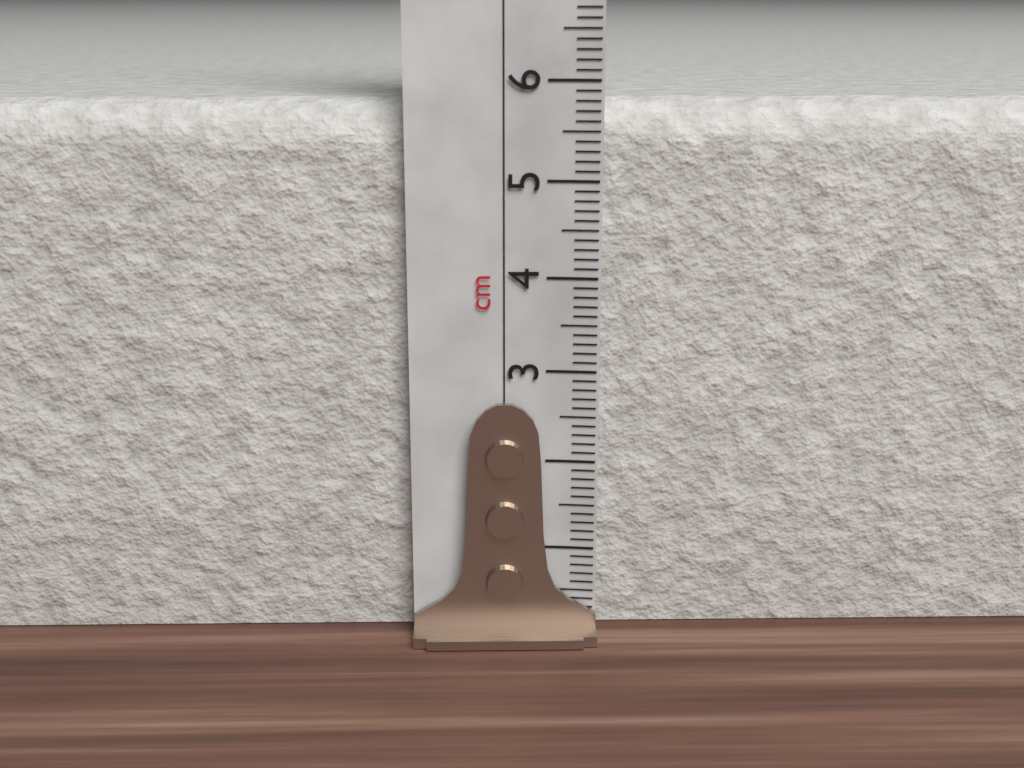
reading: 5.8 cm
